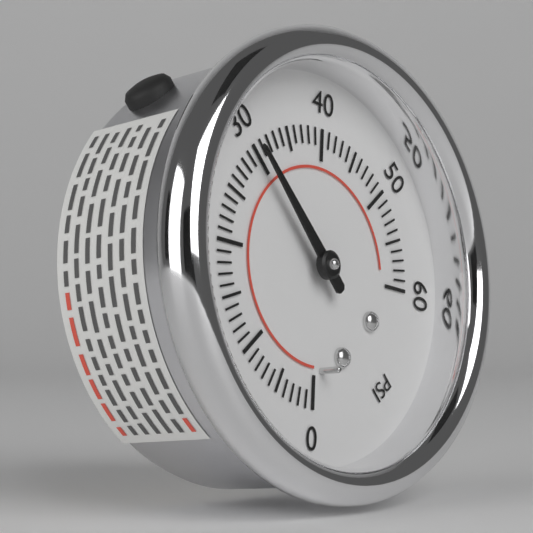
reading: 30 psi
